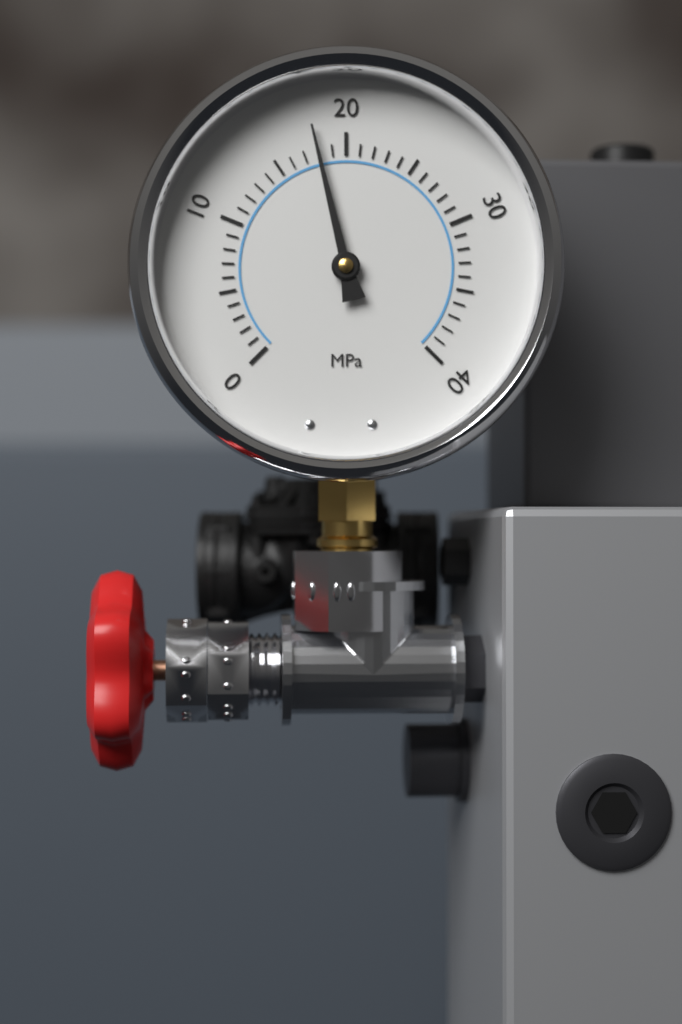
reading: 18 MPa
